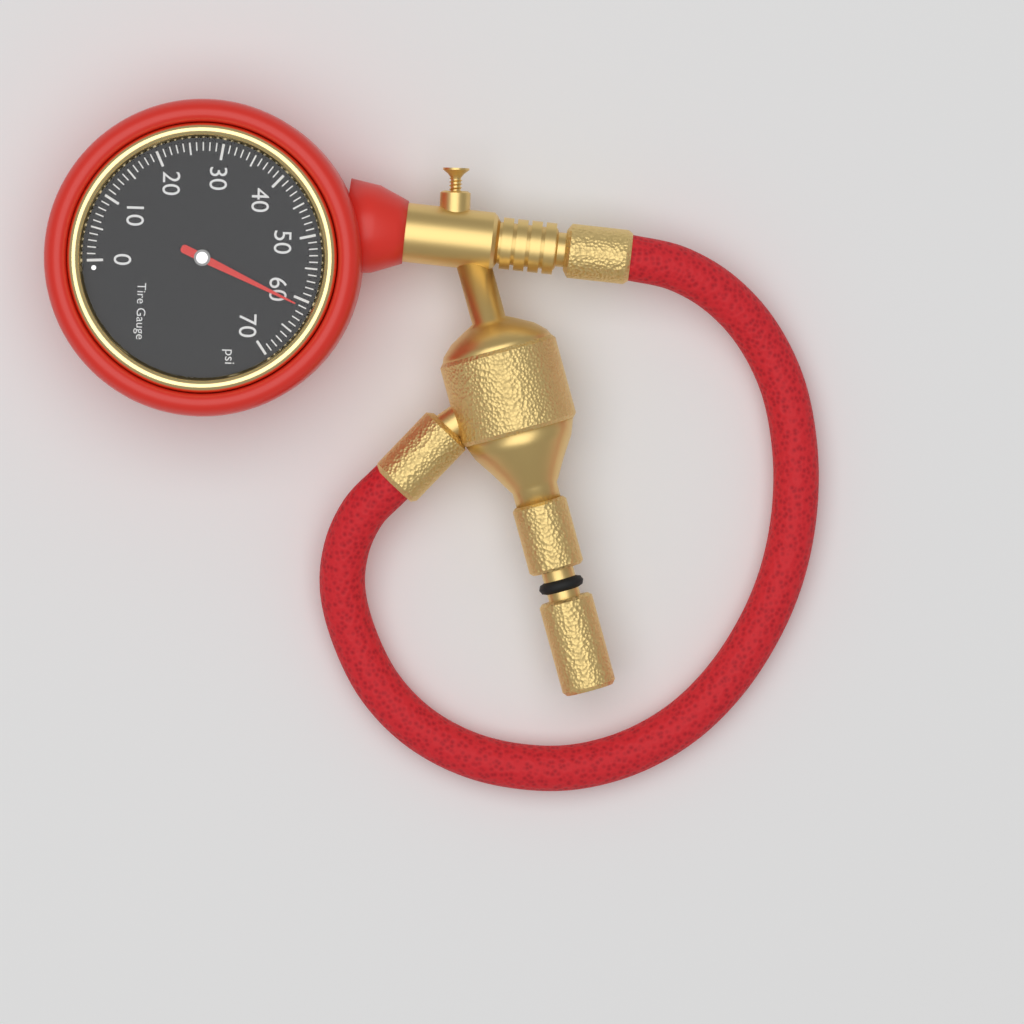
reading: 61 psi
